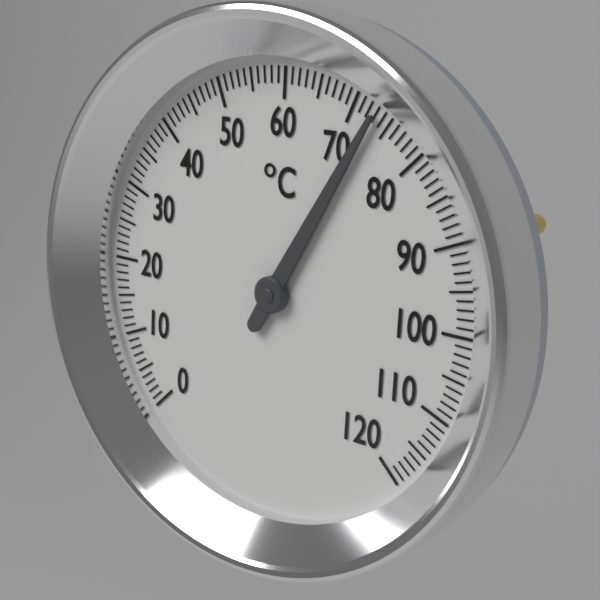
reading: 73 °C
